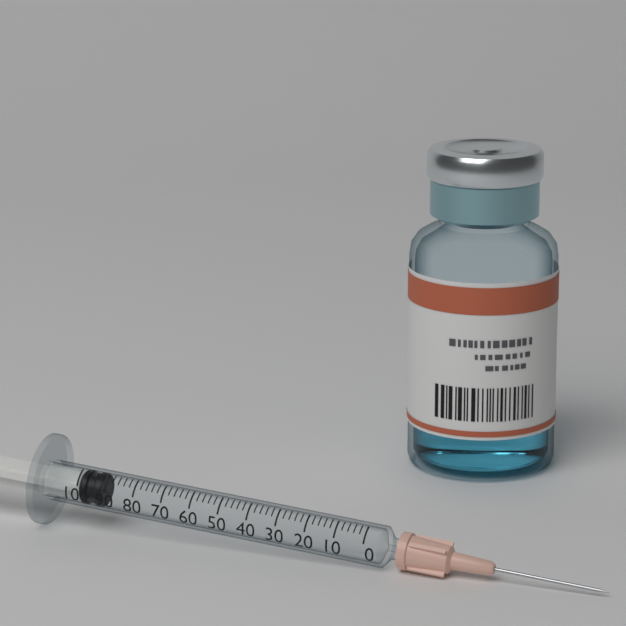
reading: 92 (no unit)
